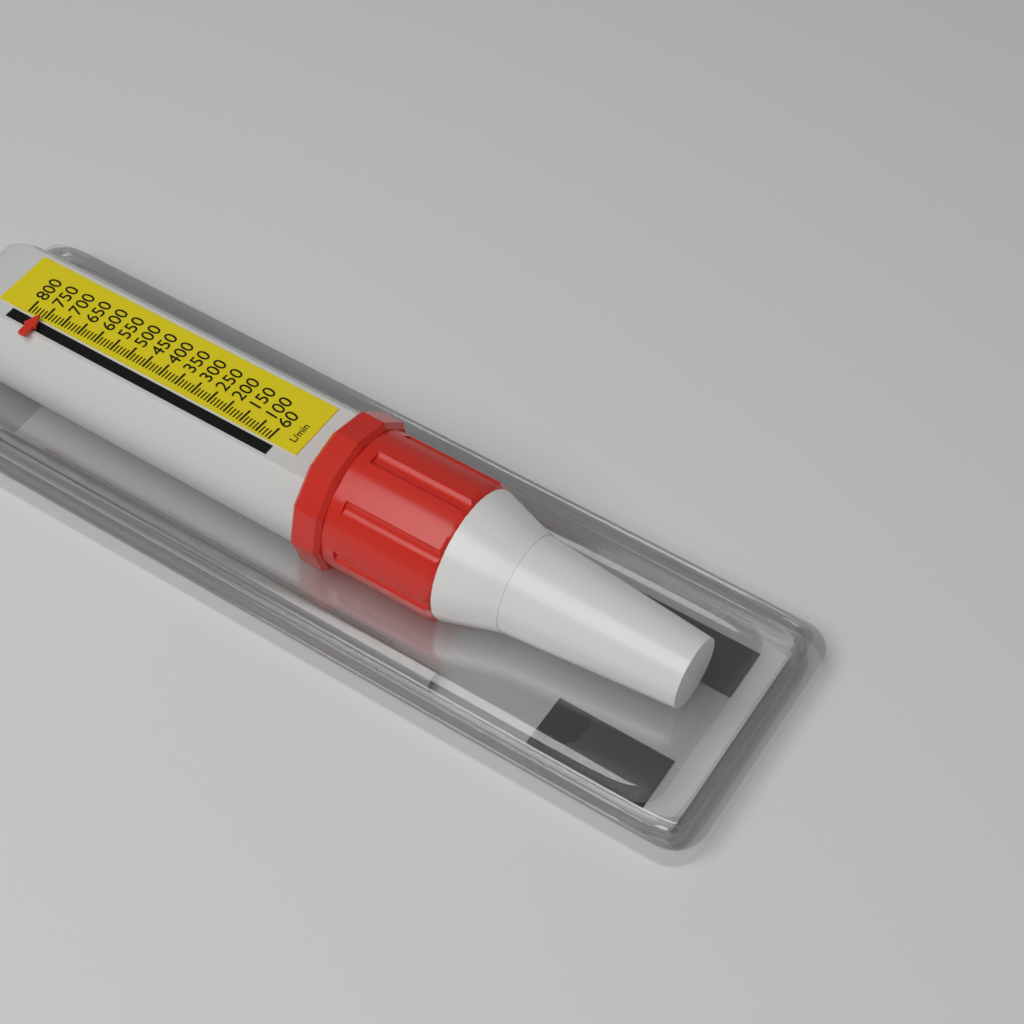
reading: 760 L/min
